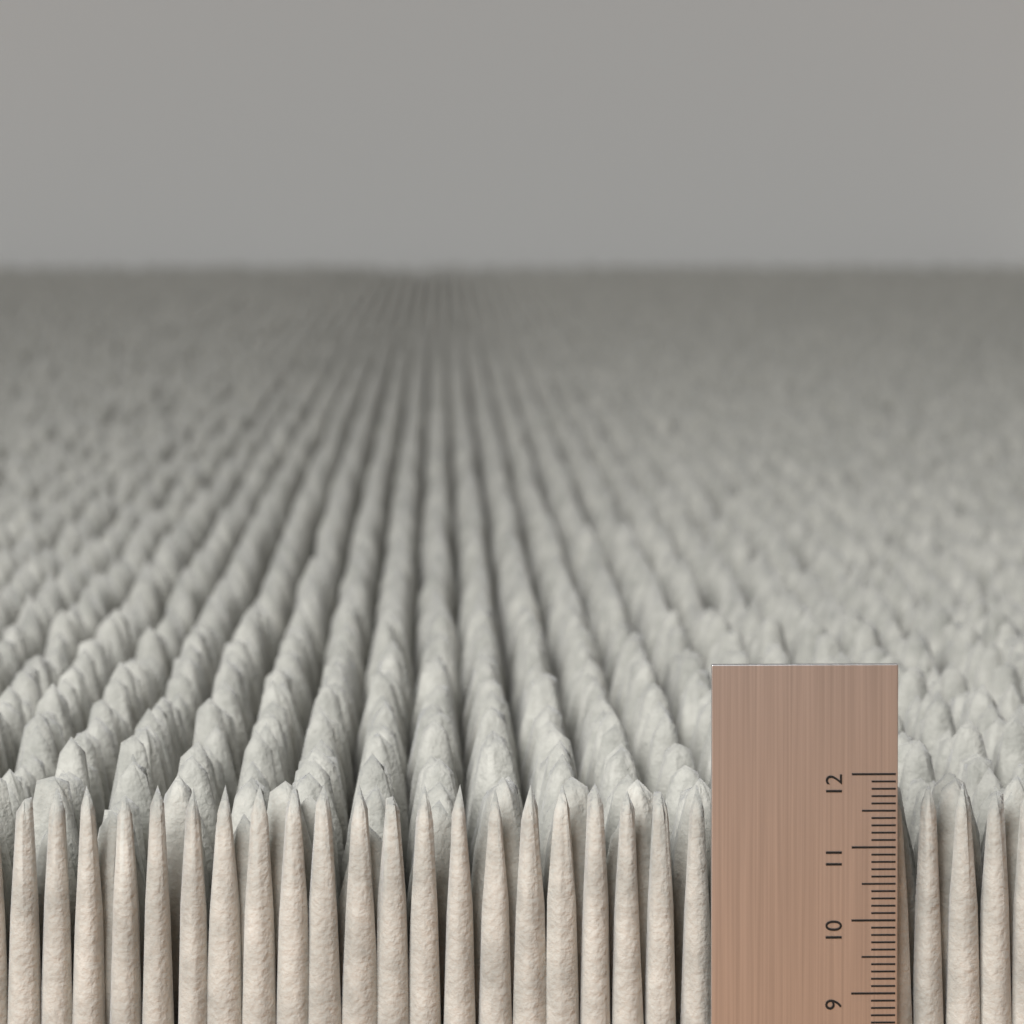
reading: 11.8 (no unit)
